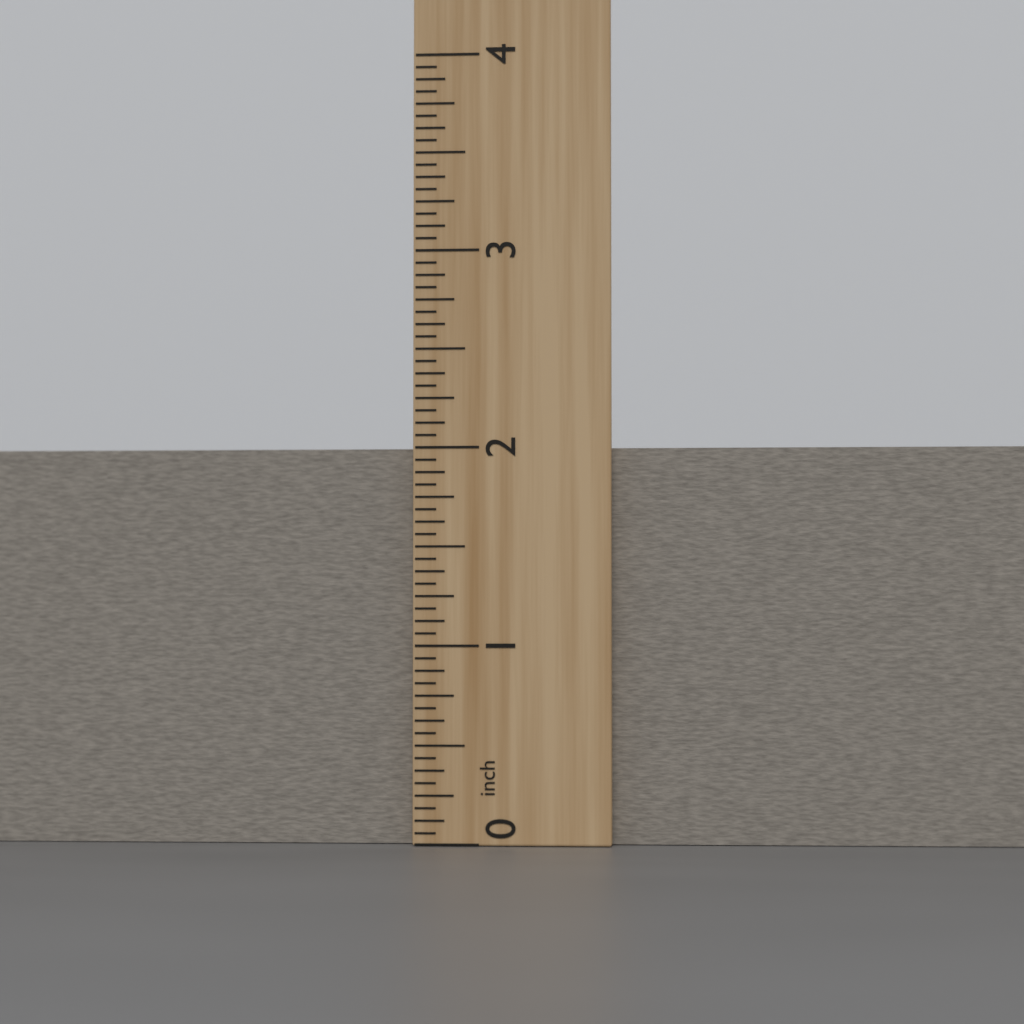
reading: 2.0000 inch
